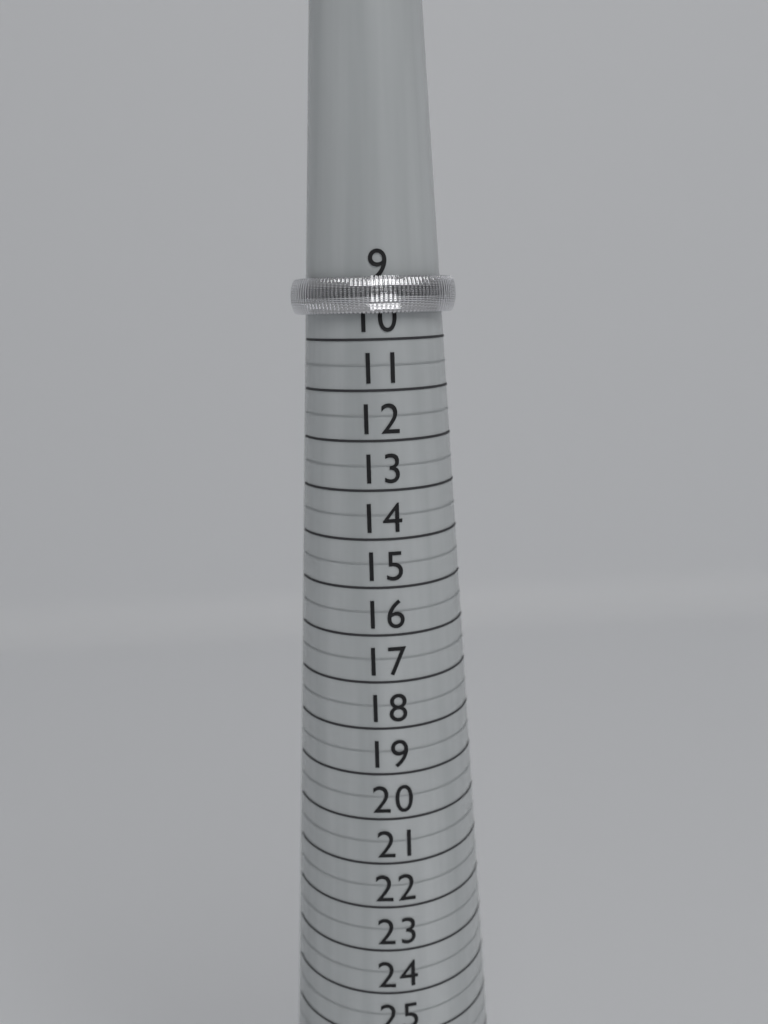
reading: 9.5 (no unit)
